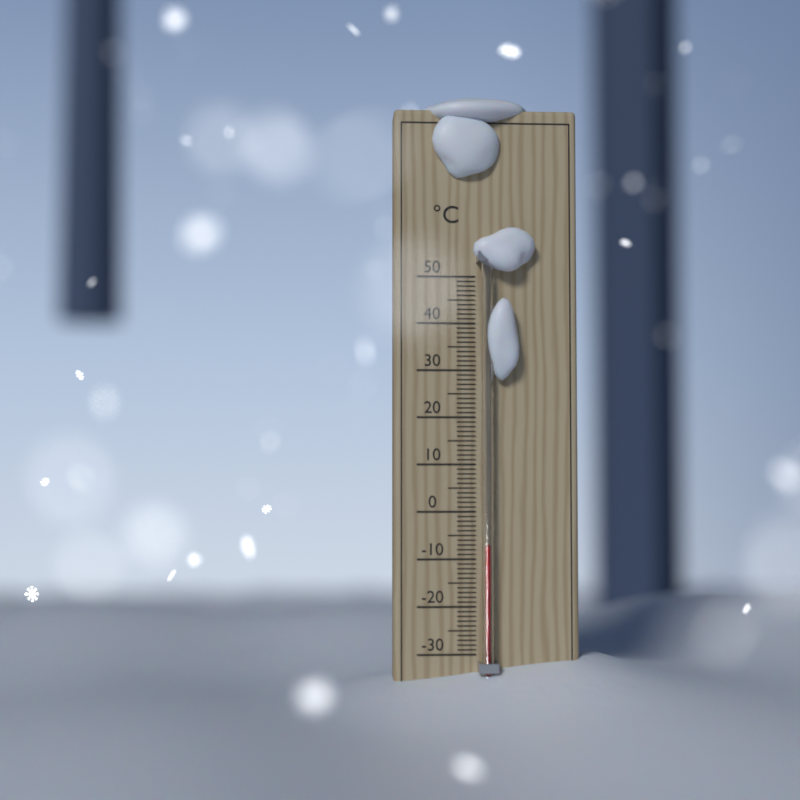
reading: -7 °C
